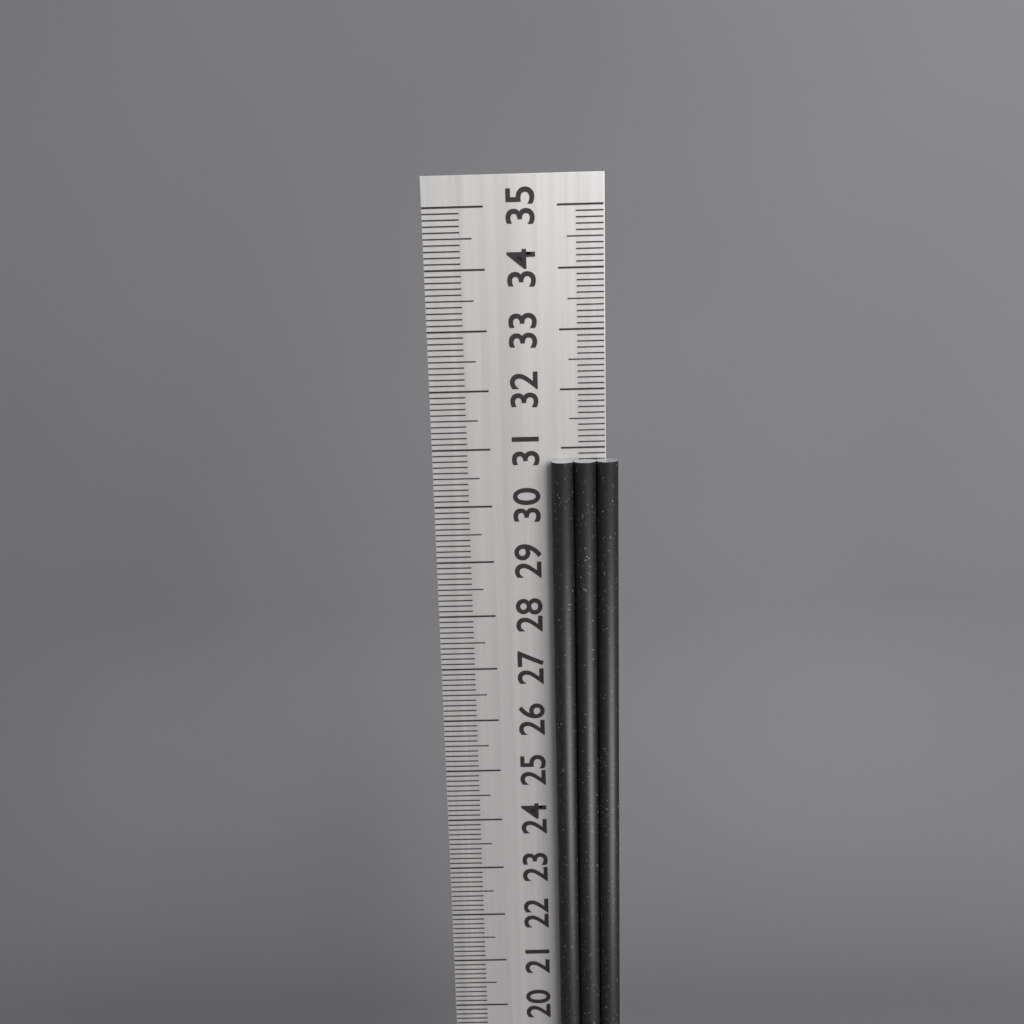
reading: 30.8 cm
